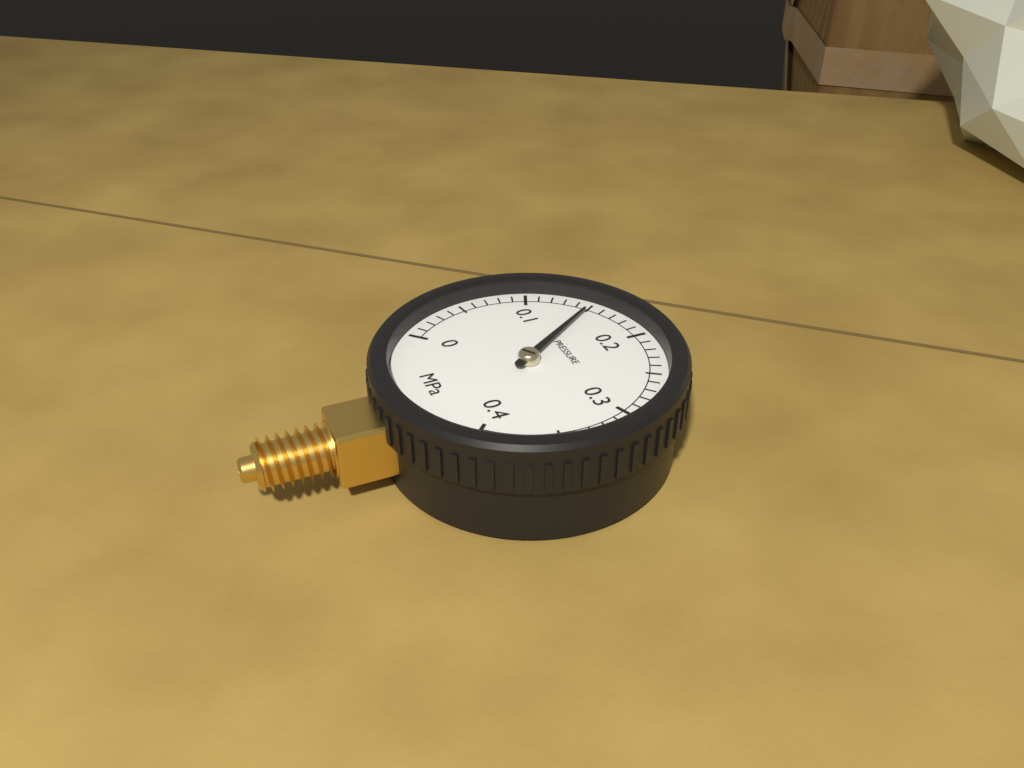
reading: 0.15 MPa
